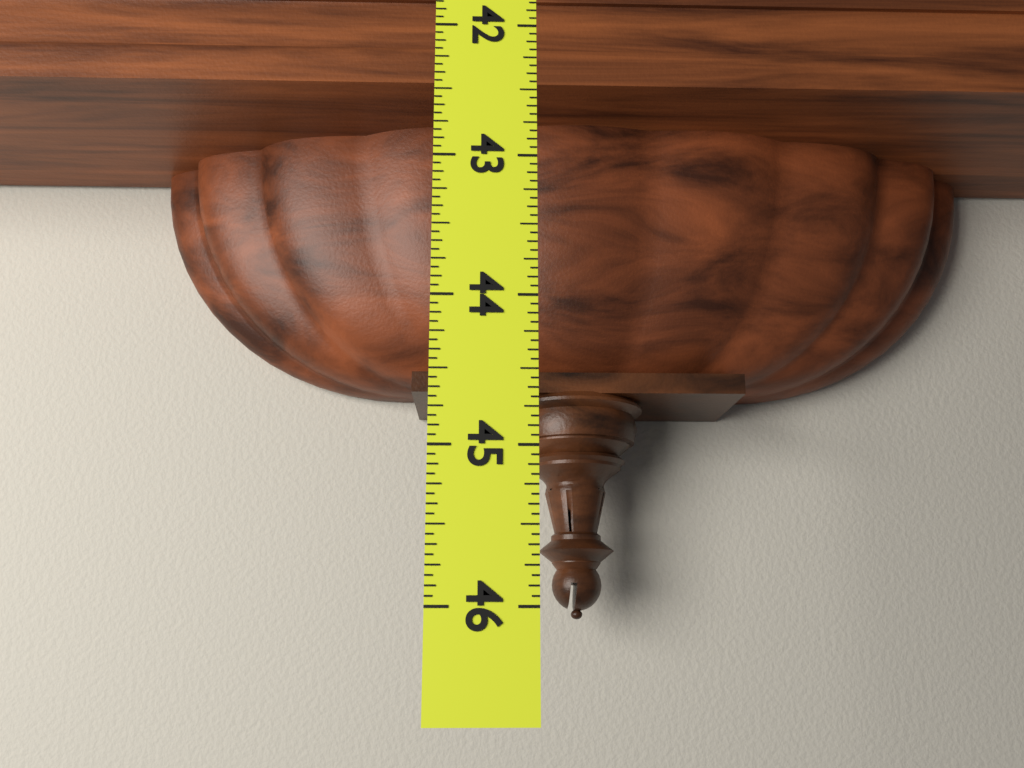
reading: 45.9375 (no unit)
